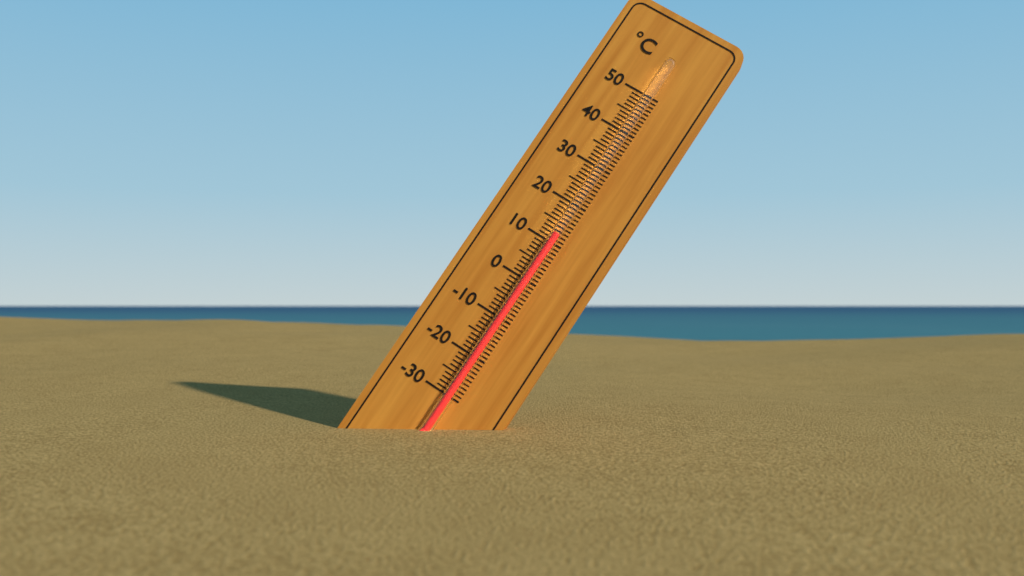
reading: 12 °C
